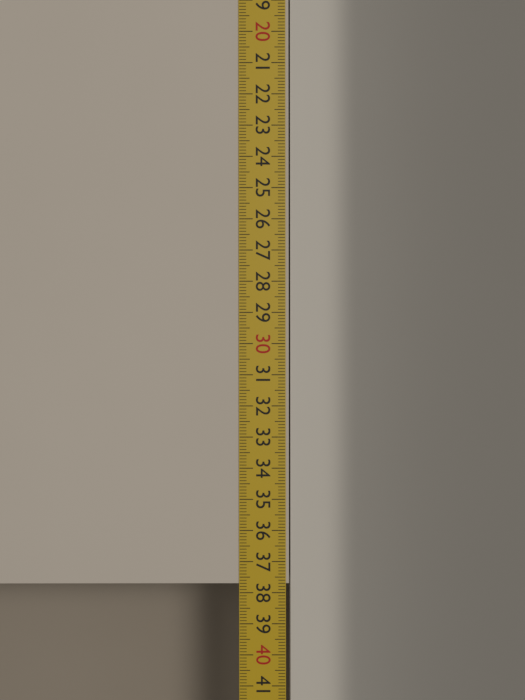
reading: 37.7 cm
